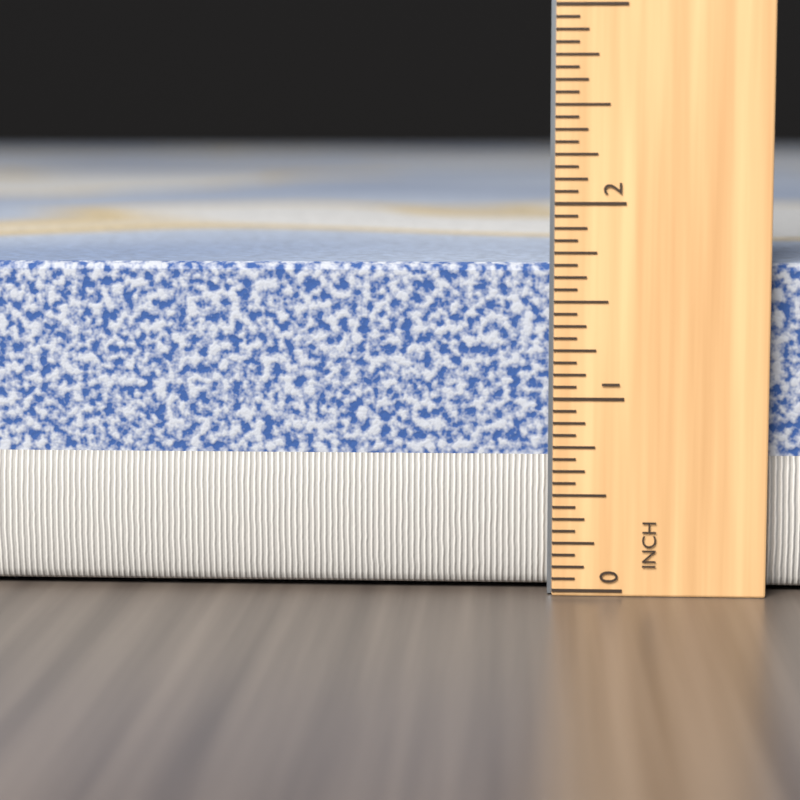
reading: 1.6875 in
